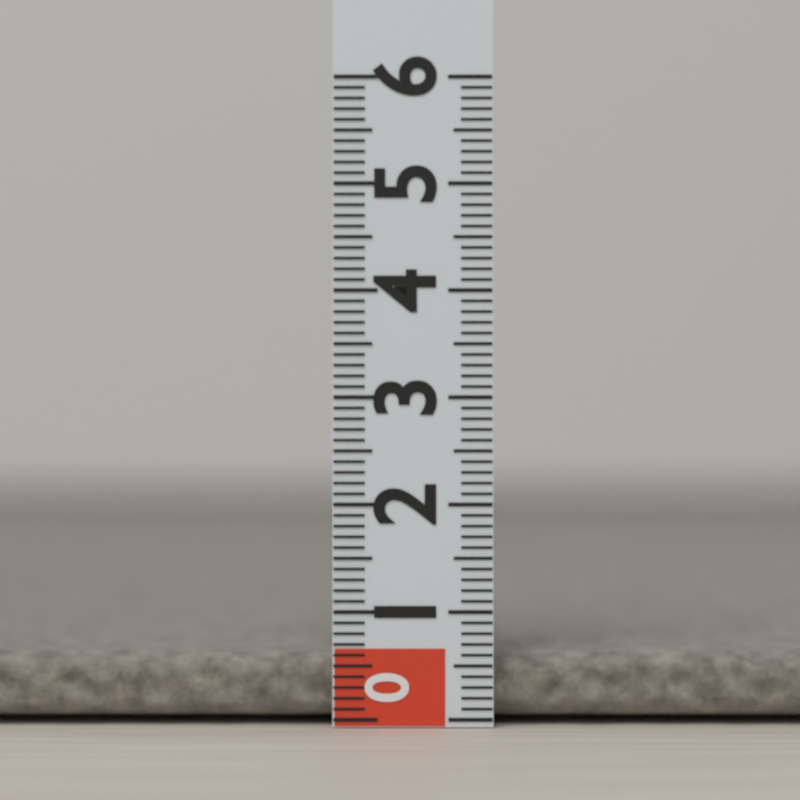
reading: 0.6 (no unit)
